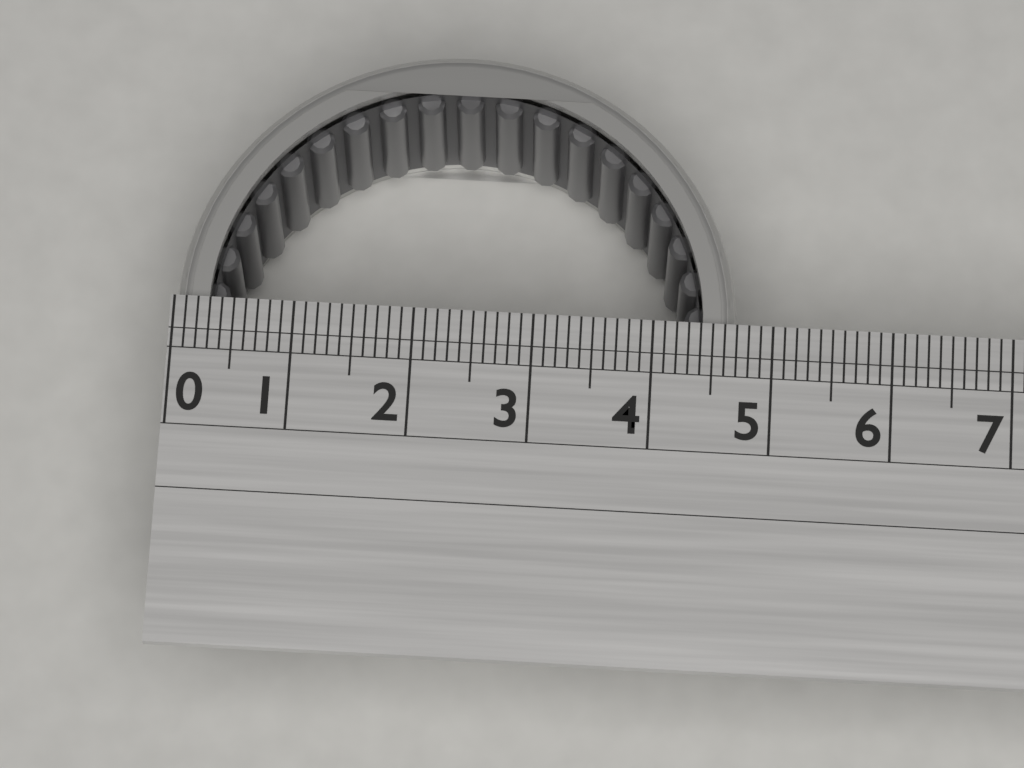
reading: 4.7 (no unit)
